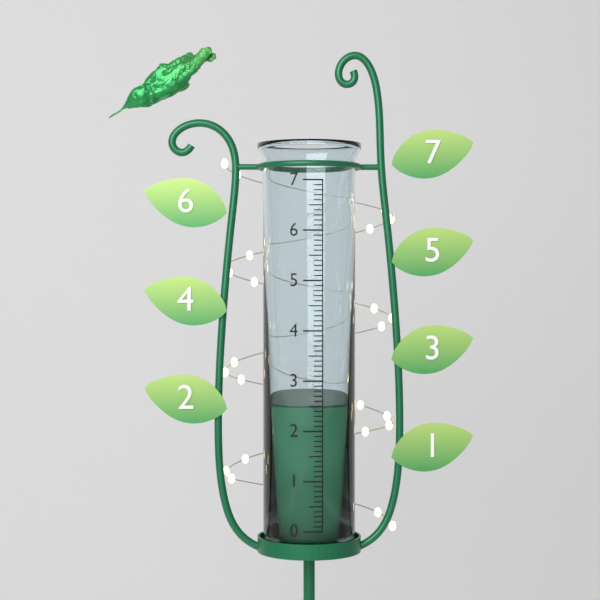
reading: 2.5 (no unit)
